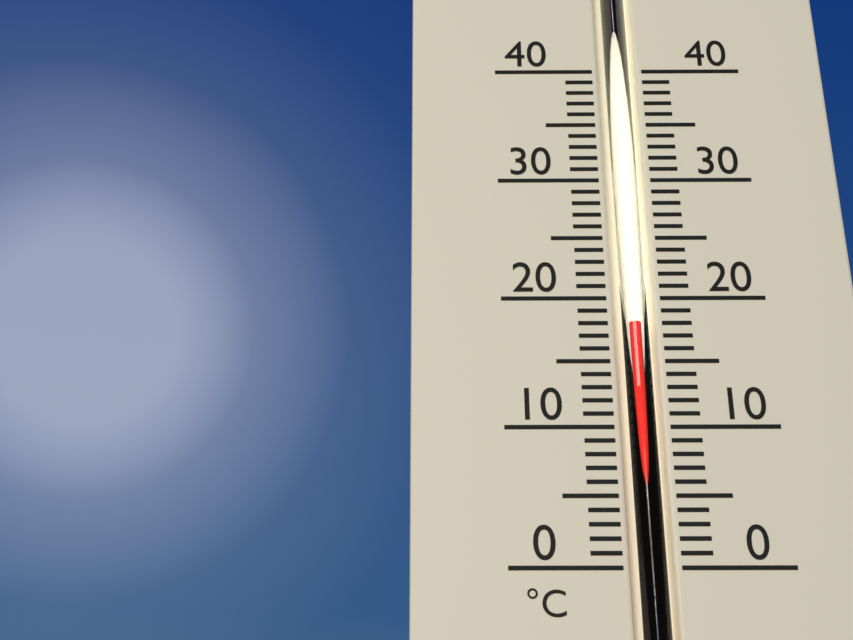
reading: 18 °C
